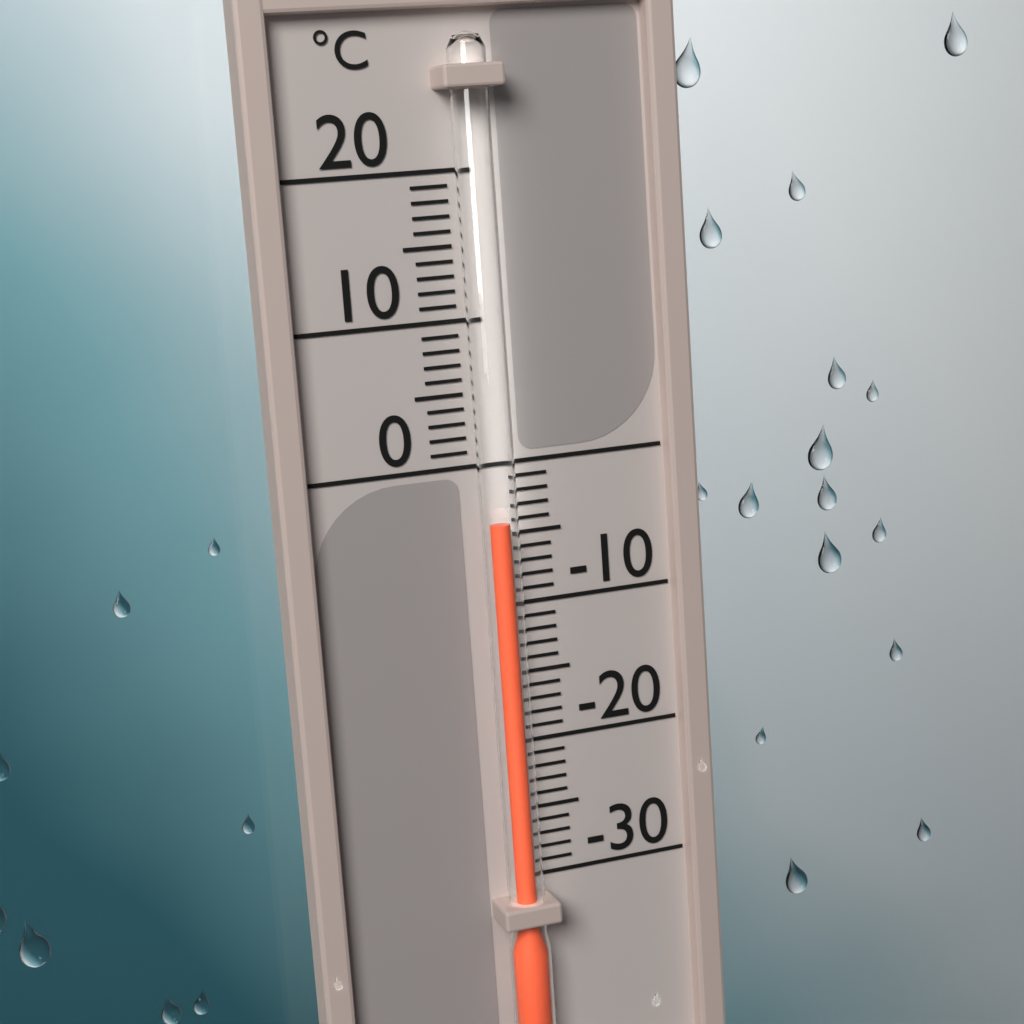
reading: -4 °C
